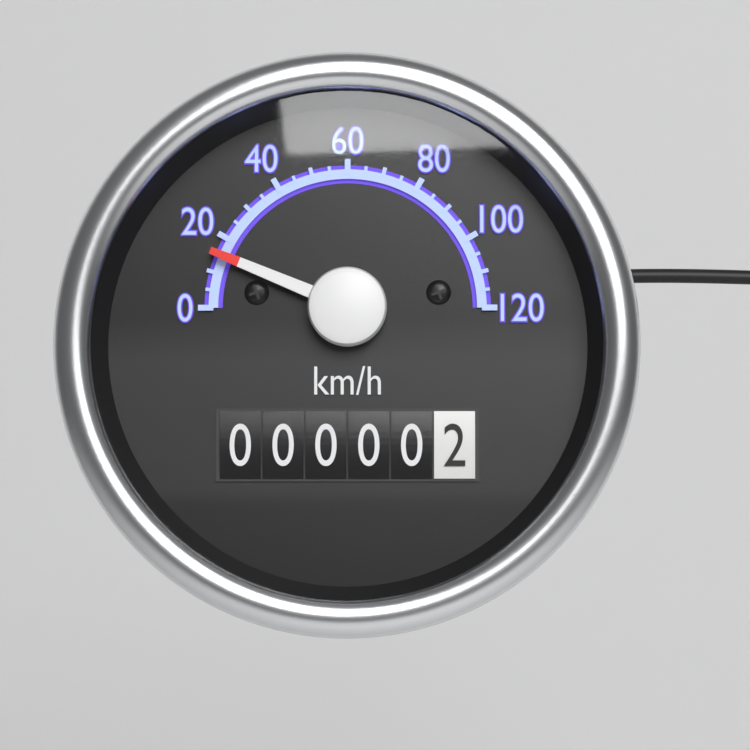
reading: 15 km/h
